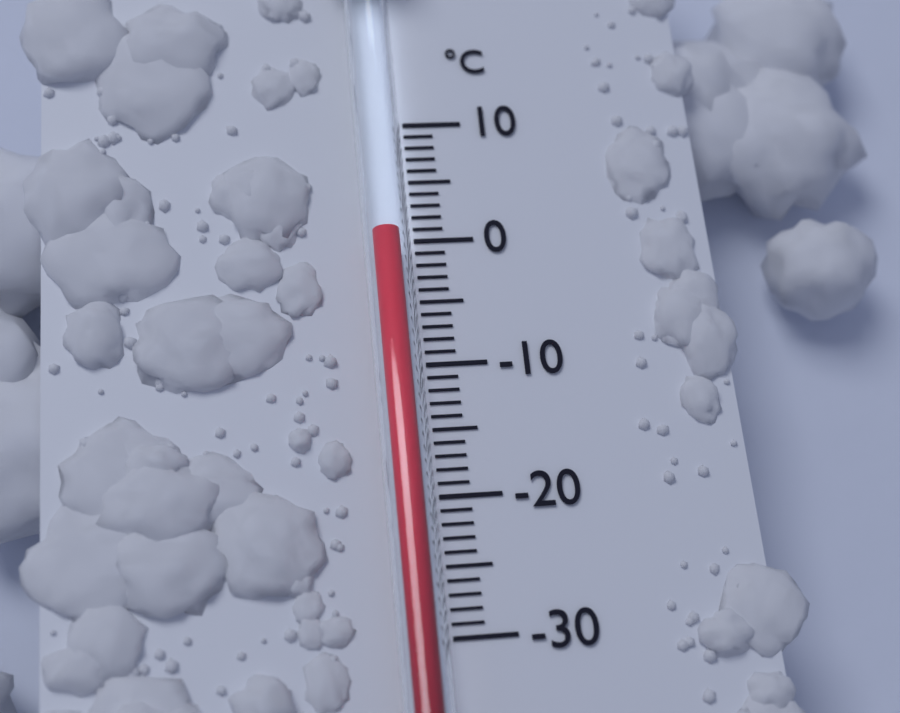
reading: 0 °C
